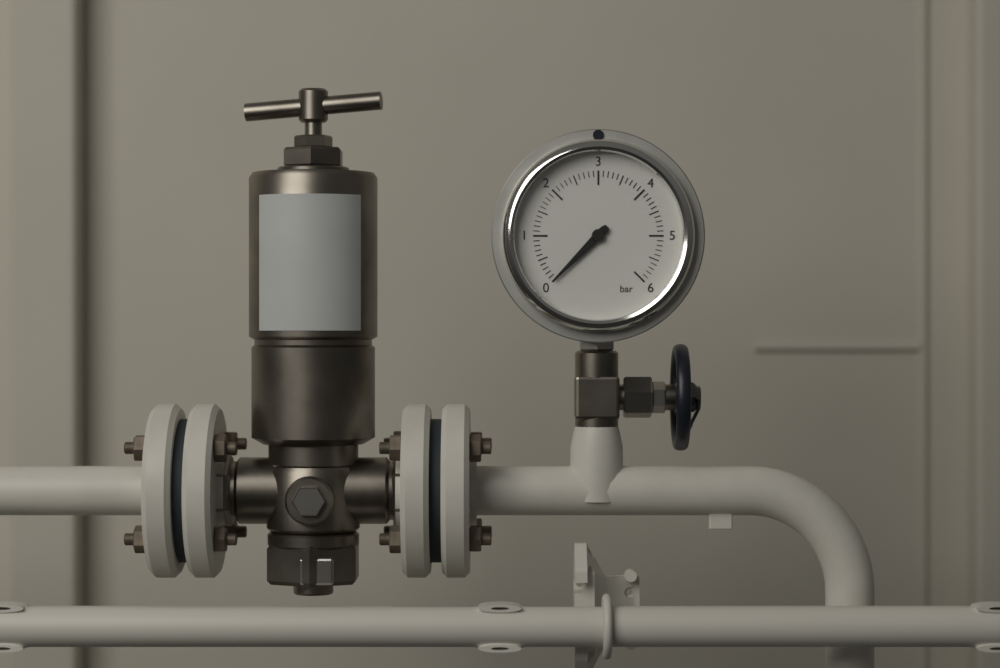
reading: 0.0 bar
